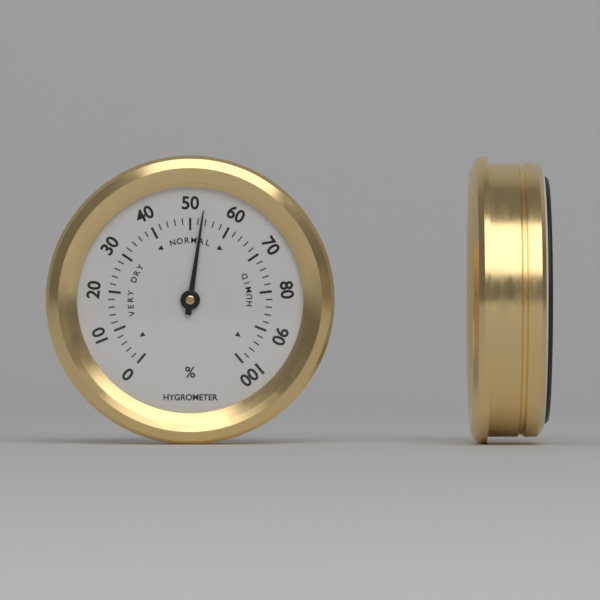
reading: 53 %
